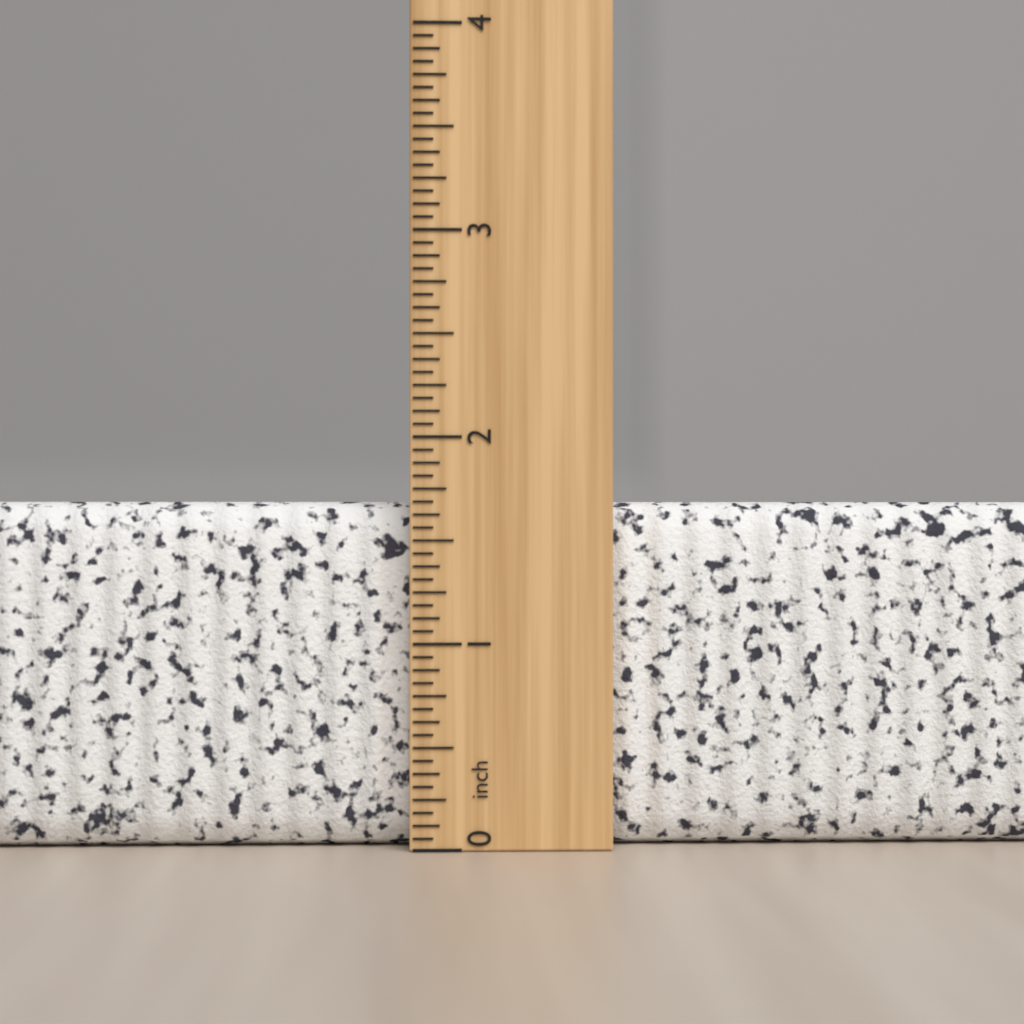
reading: 1.6875 inch
